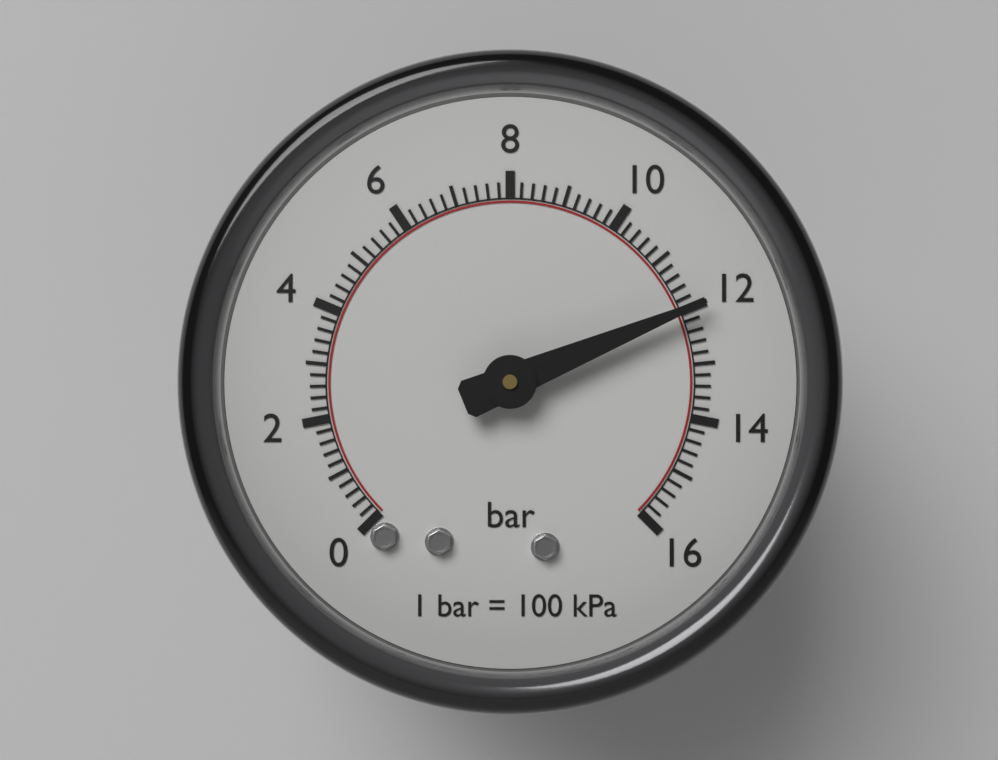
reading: 12.0 bar
